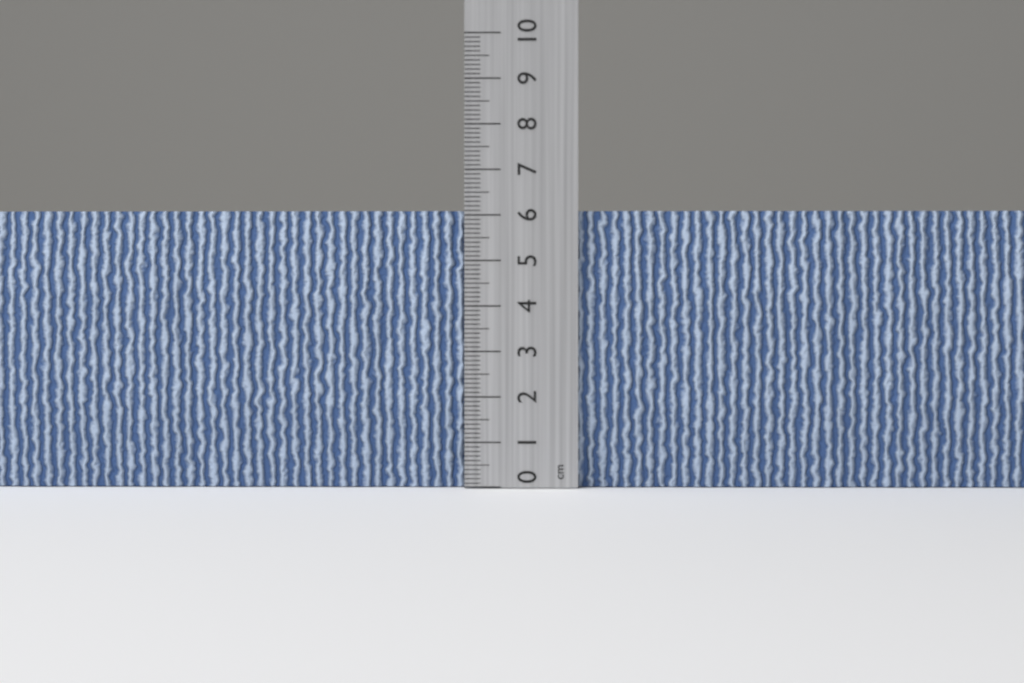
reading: 6.1 cm
